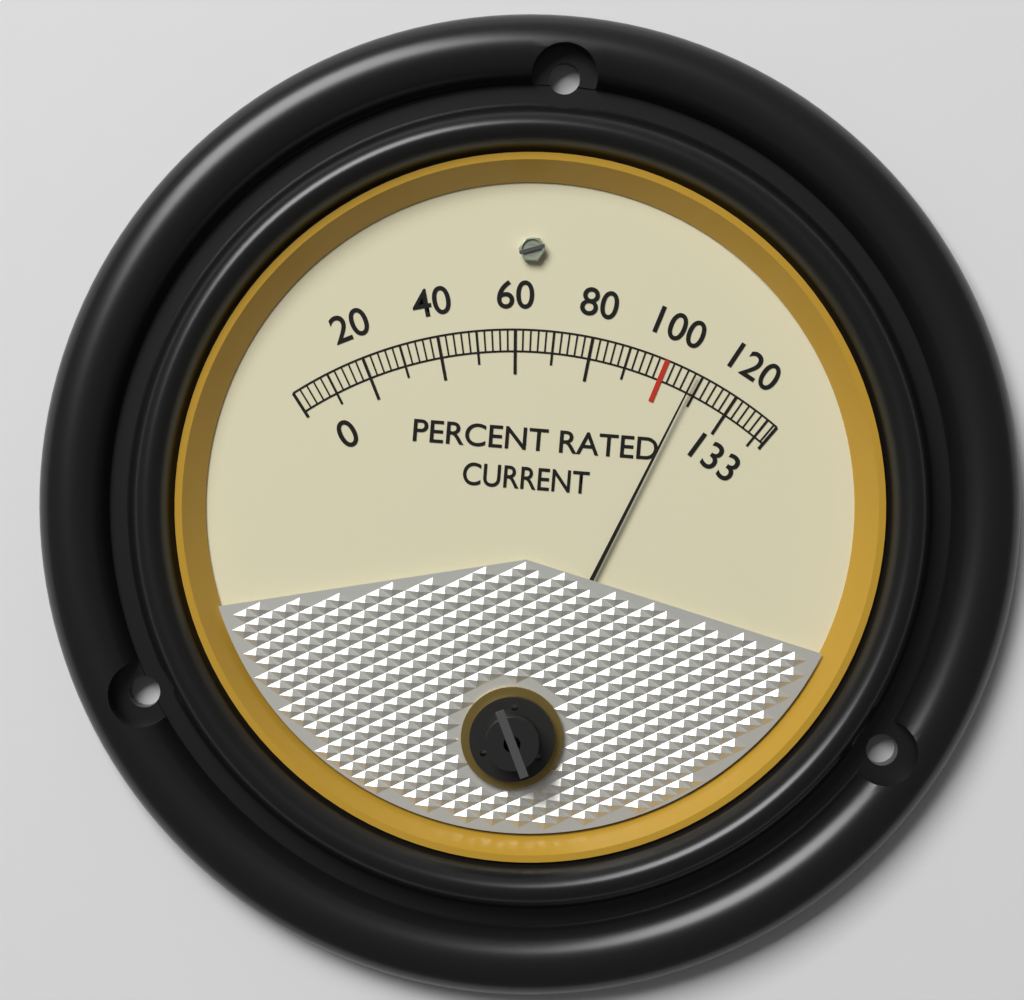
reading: 108 %
